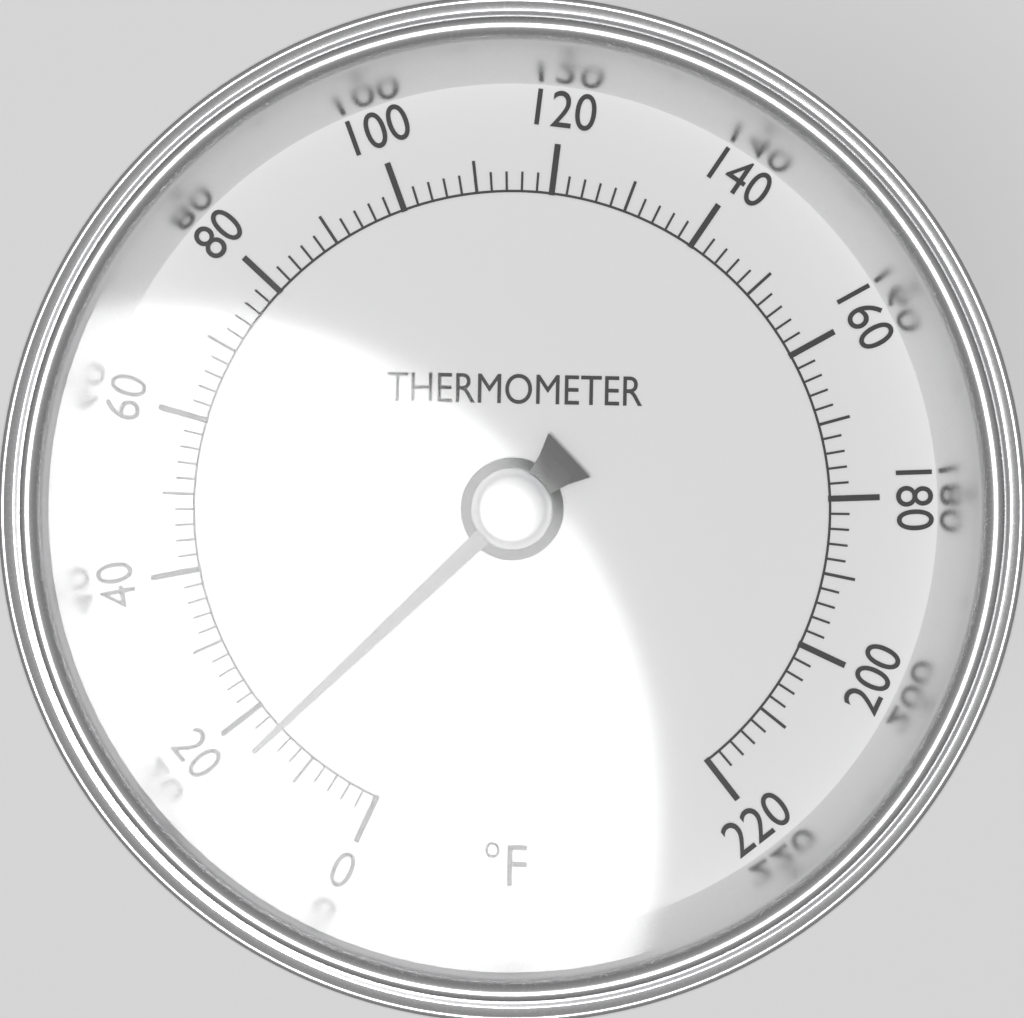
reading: 16 °F
